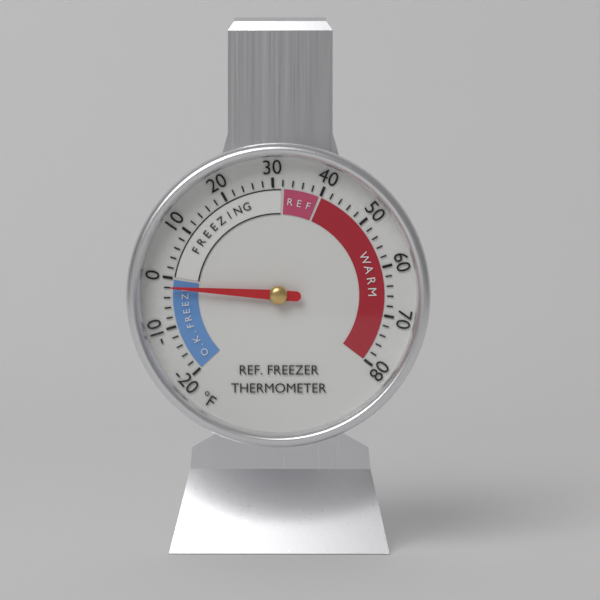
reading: -2 °F
